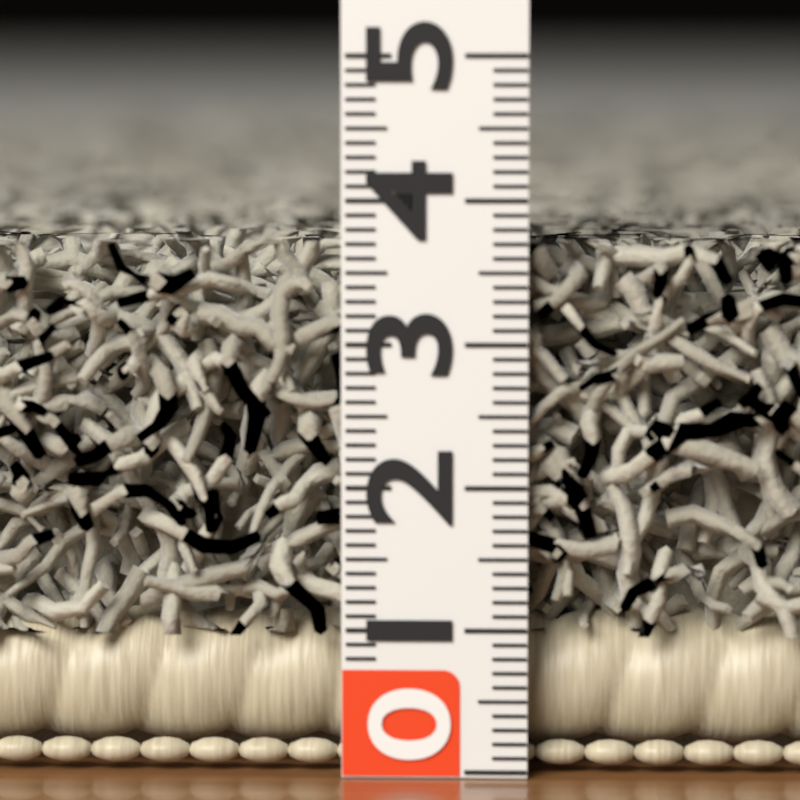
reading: 3.7 (no unit)
